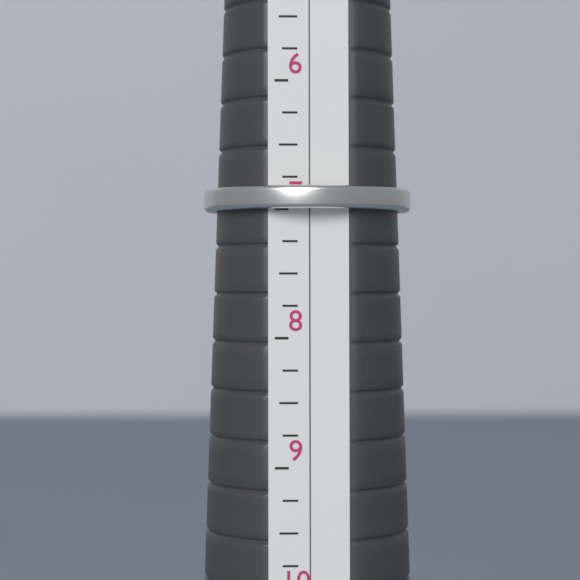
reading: 7.00 (no unit)
